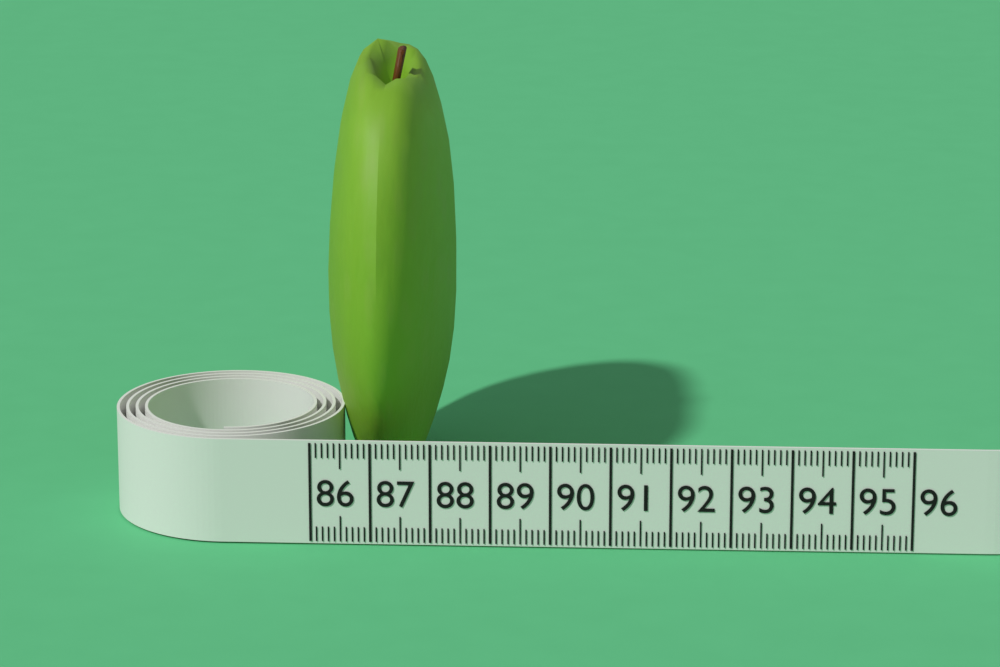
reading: 88.2 (no unit)
